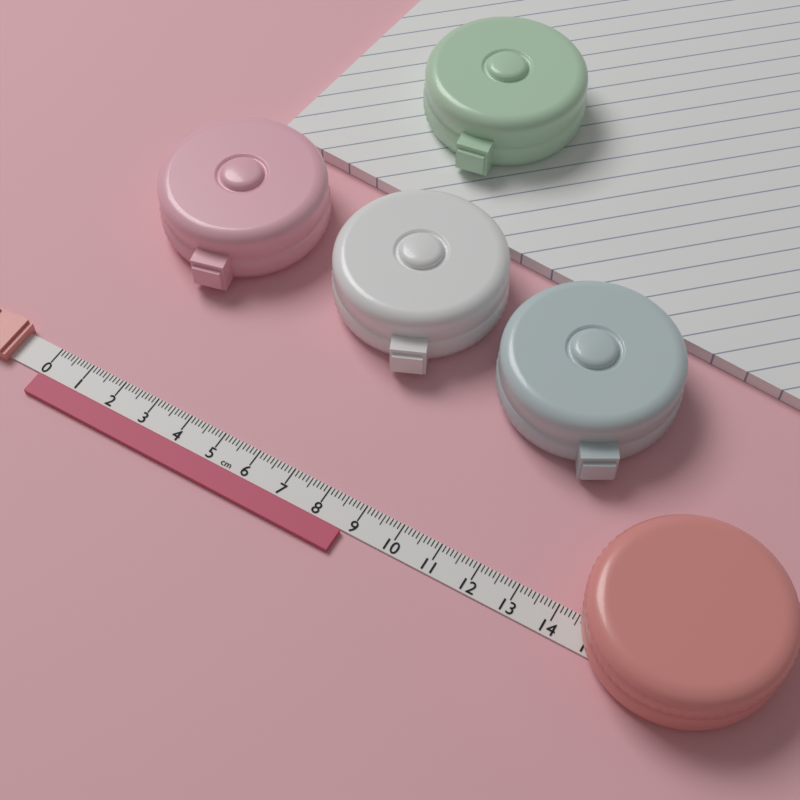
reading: 8.8 cm
